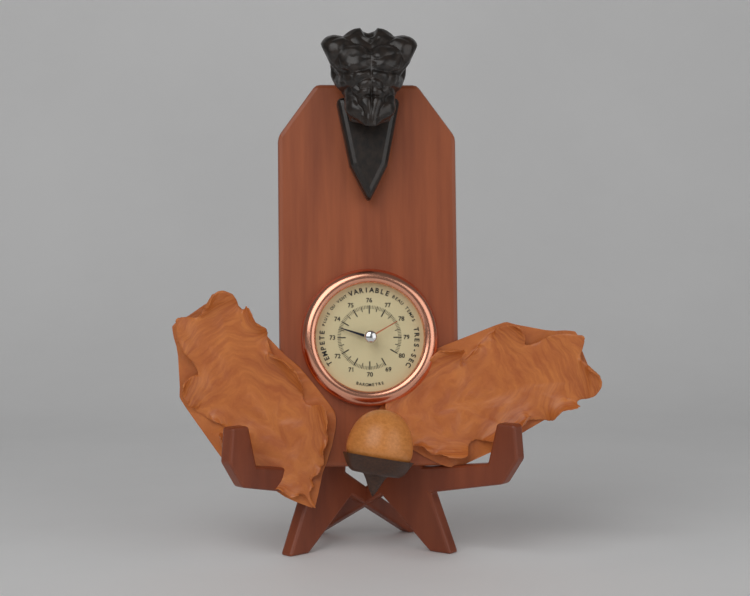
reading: 73.6 (no unit)
